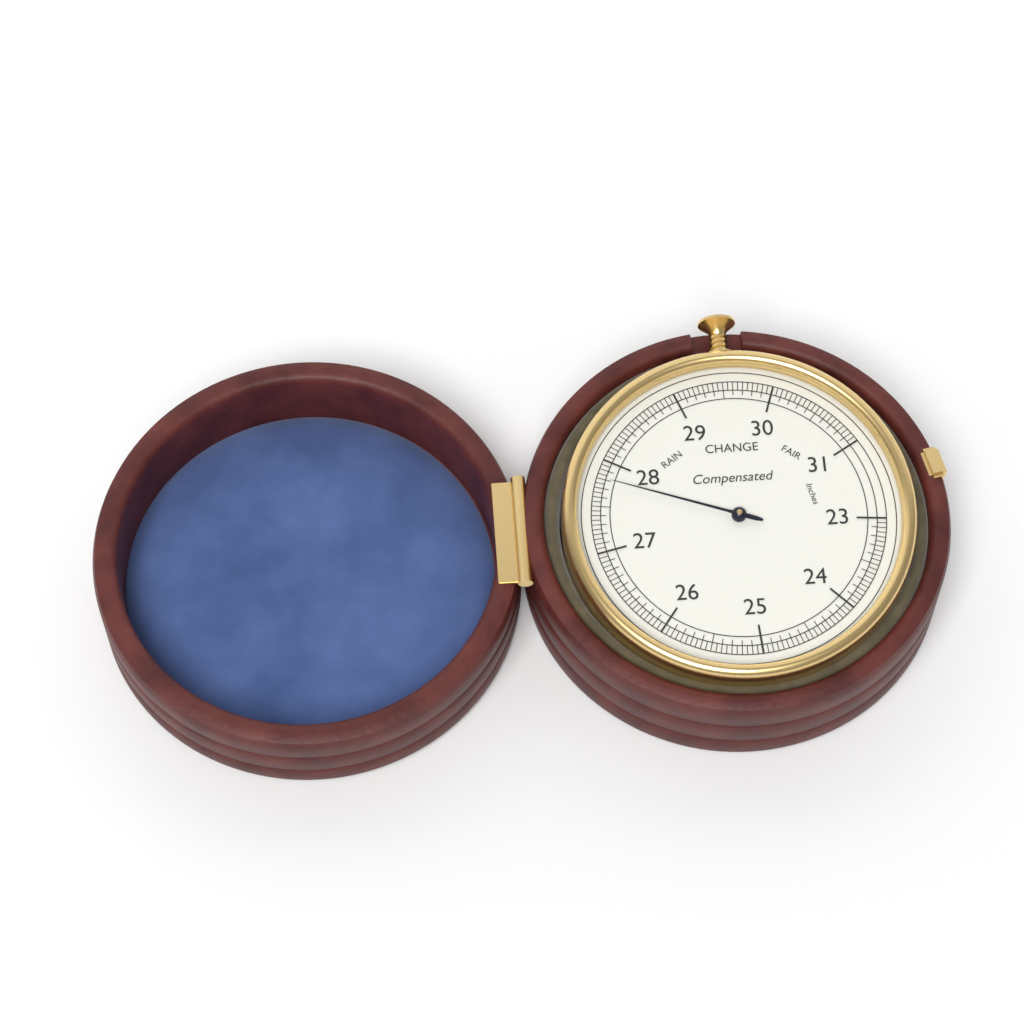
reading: 27.80 inches
